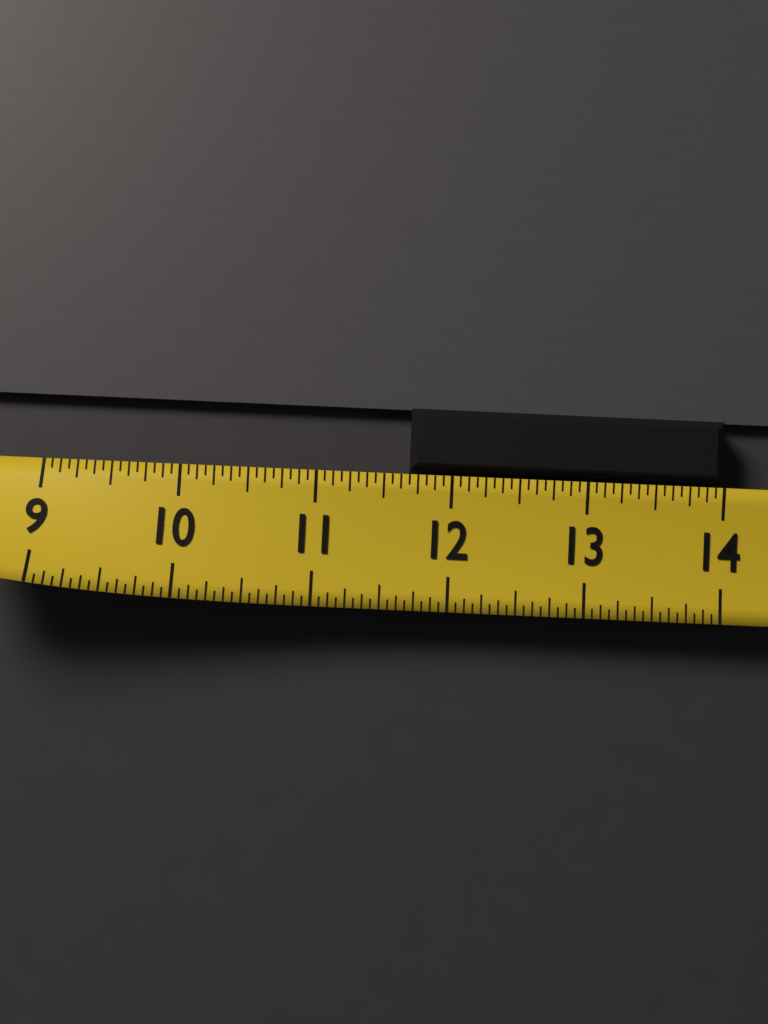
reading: 11.6875 (no unit)
